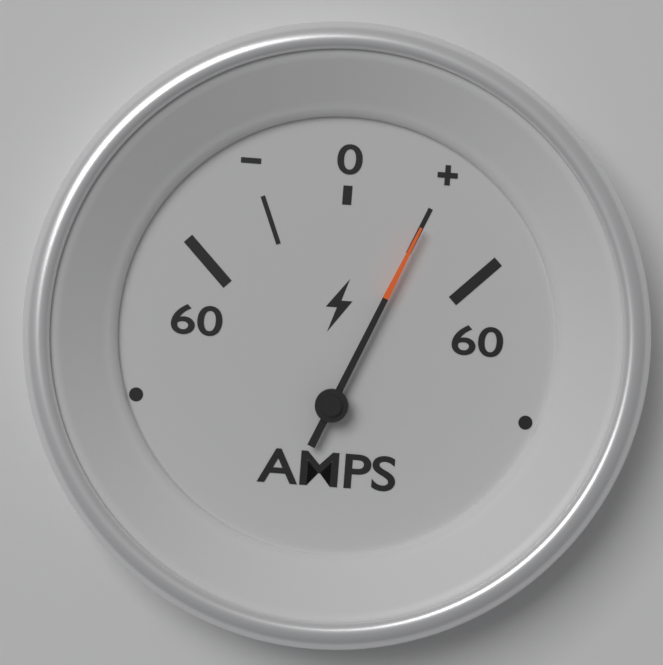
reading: 30 AMPS
